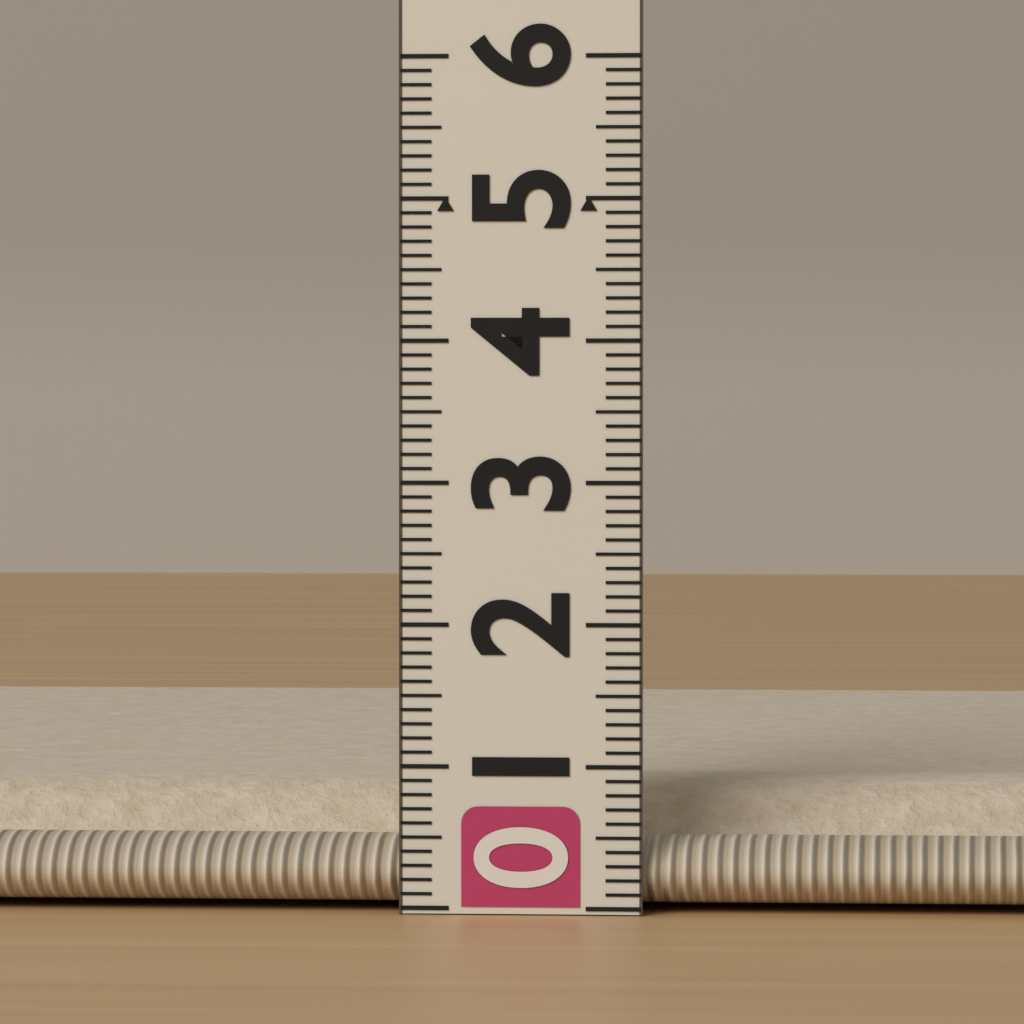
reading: 0.8 (no unit)
